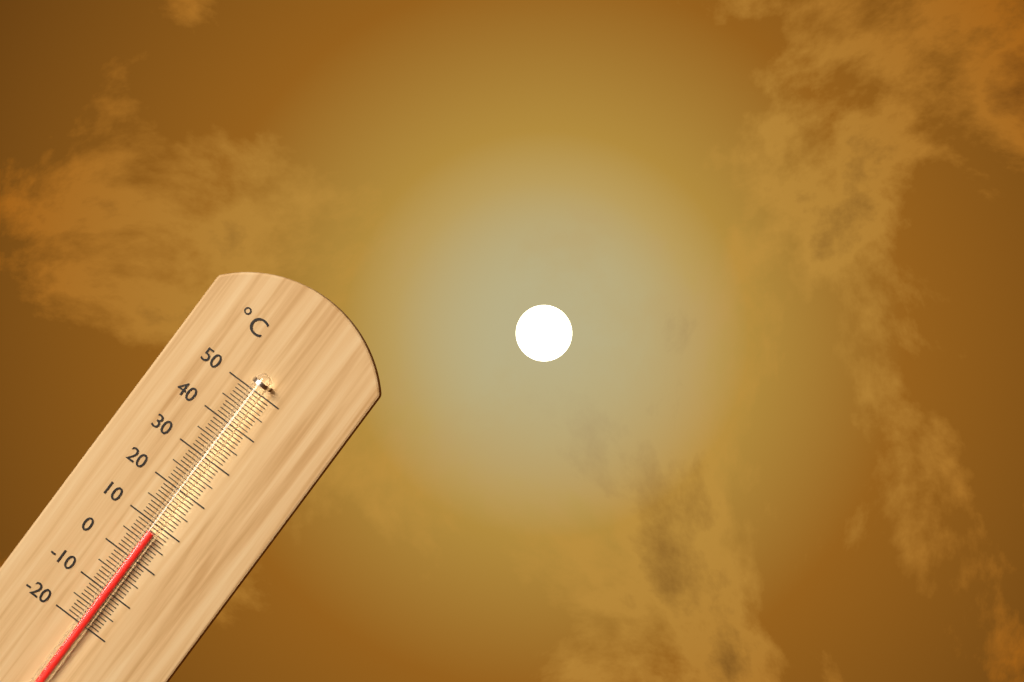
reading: 8 °C
